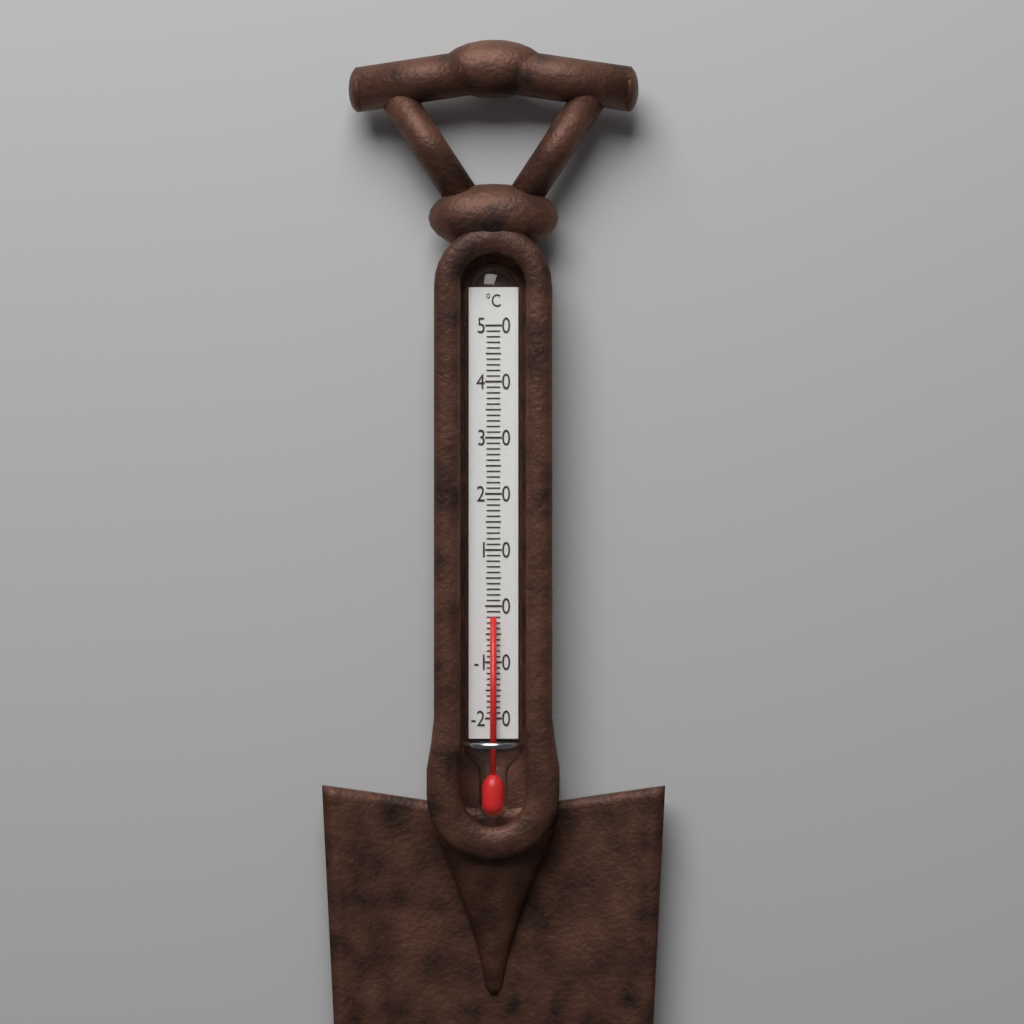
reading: -2 °C
